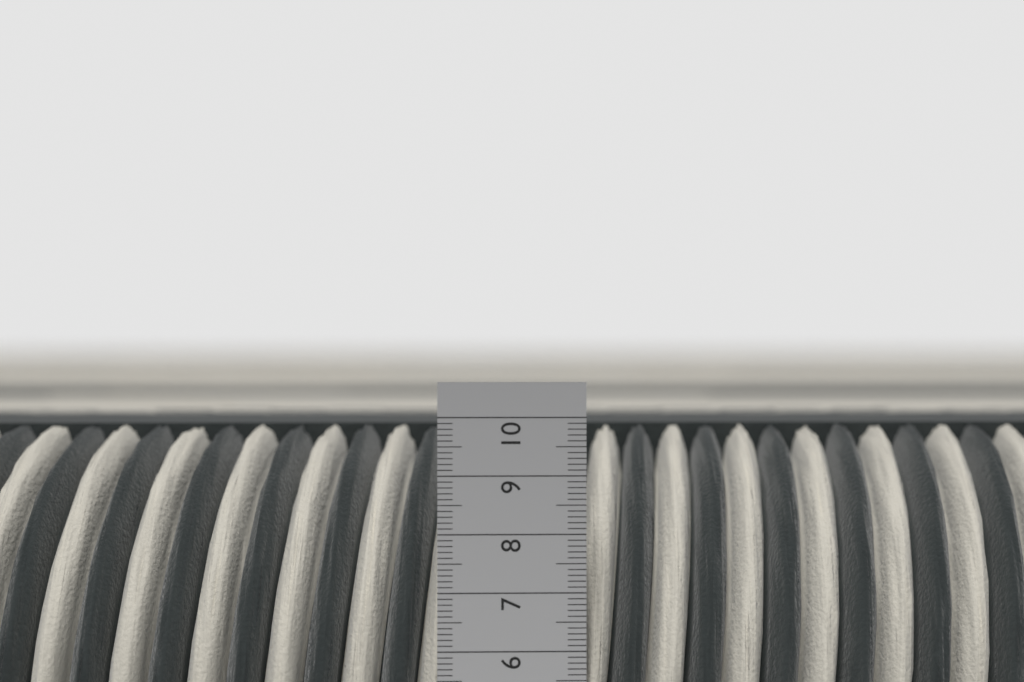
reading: 9.7 cm
